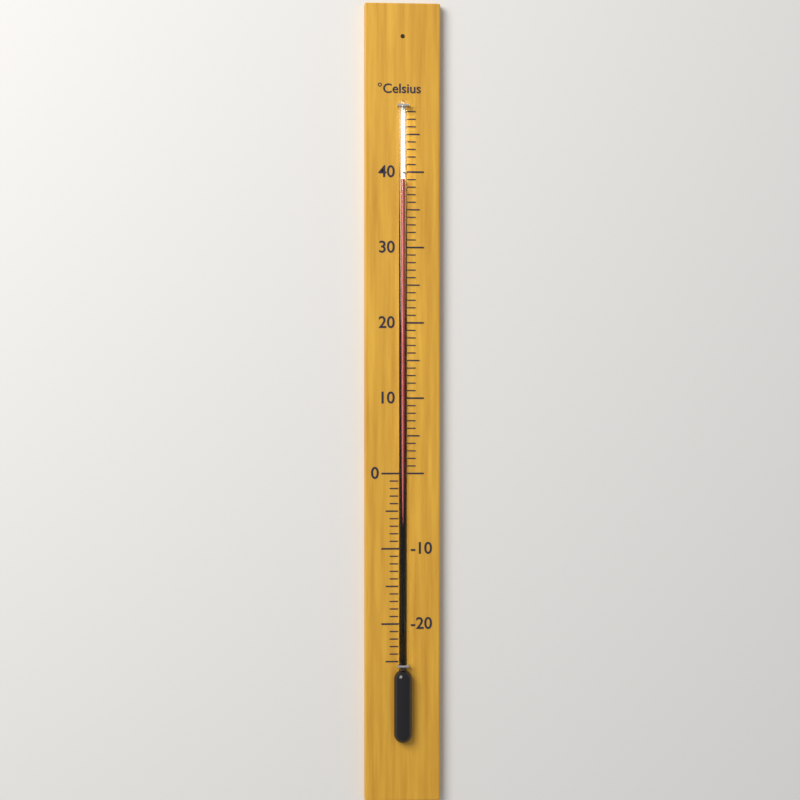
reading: 39 °C
